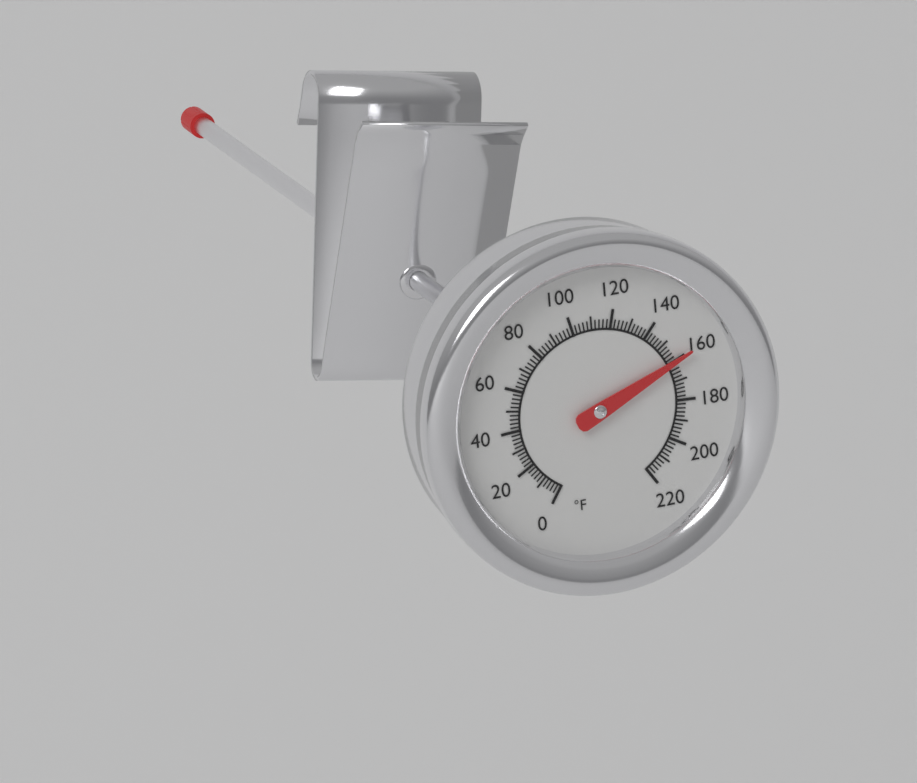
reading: 160 °F
